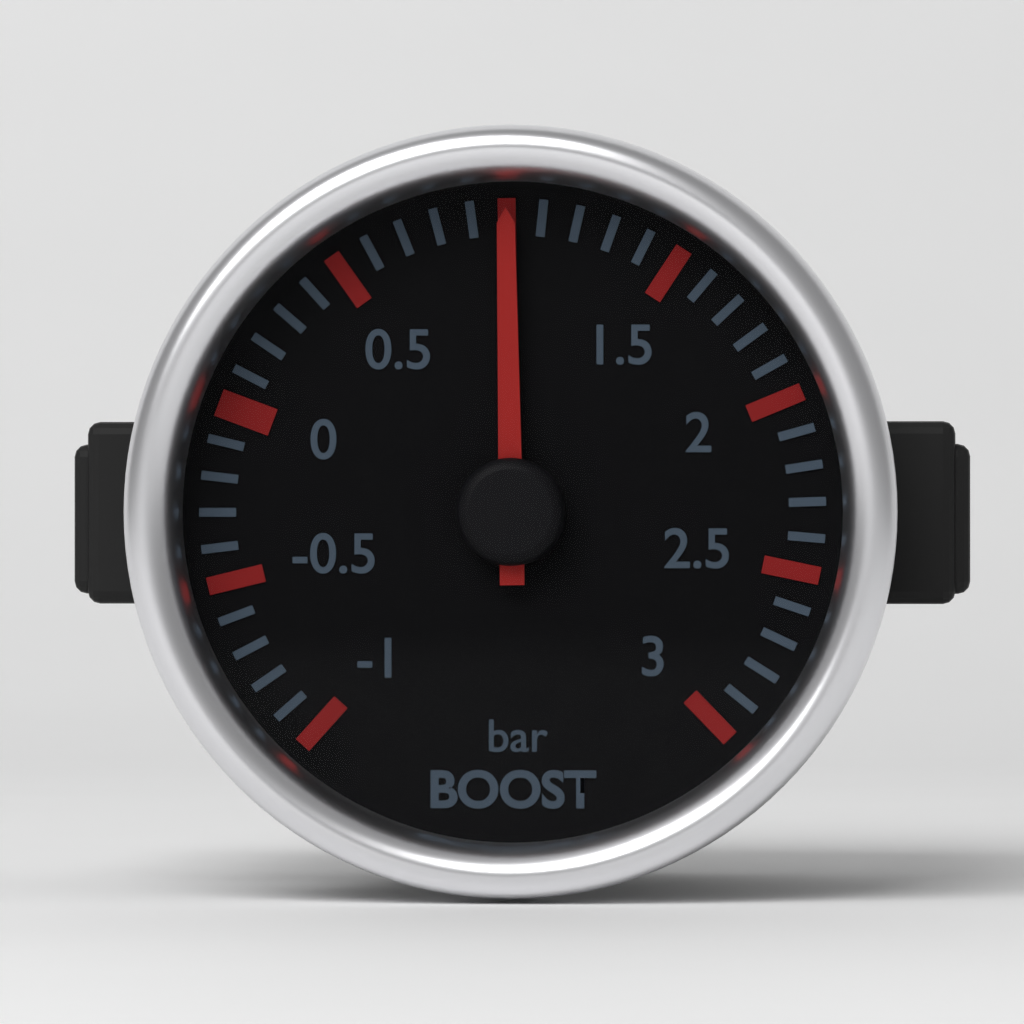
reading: 1.0 bar
